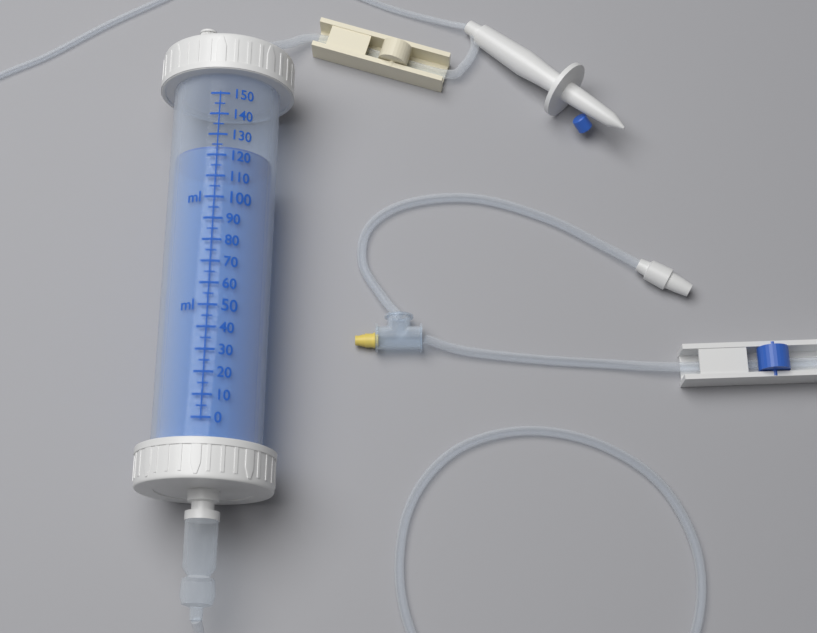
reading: 125 ml
